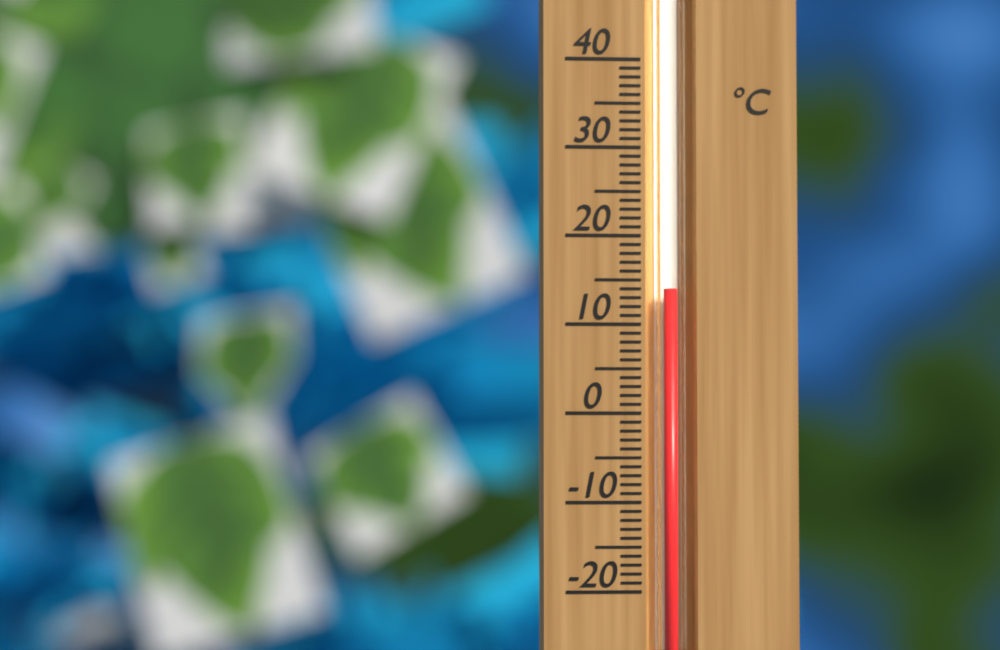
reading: 14 °C
